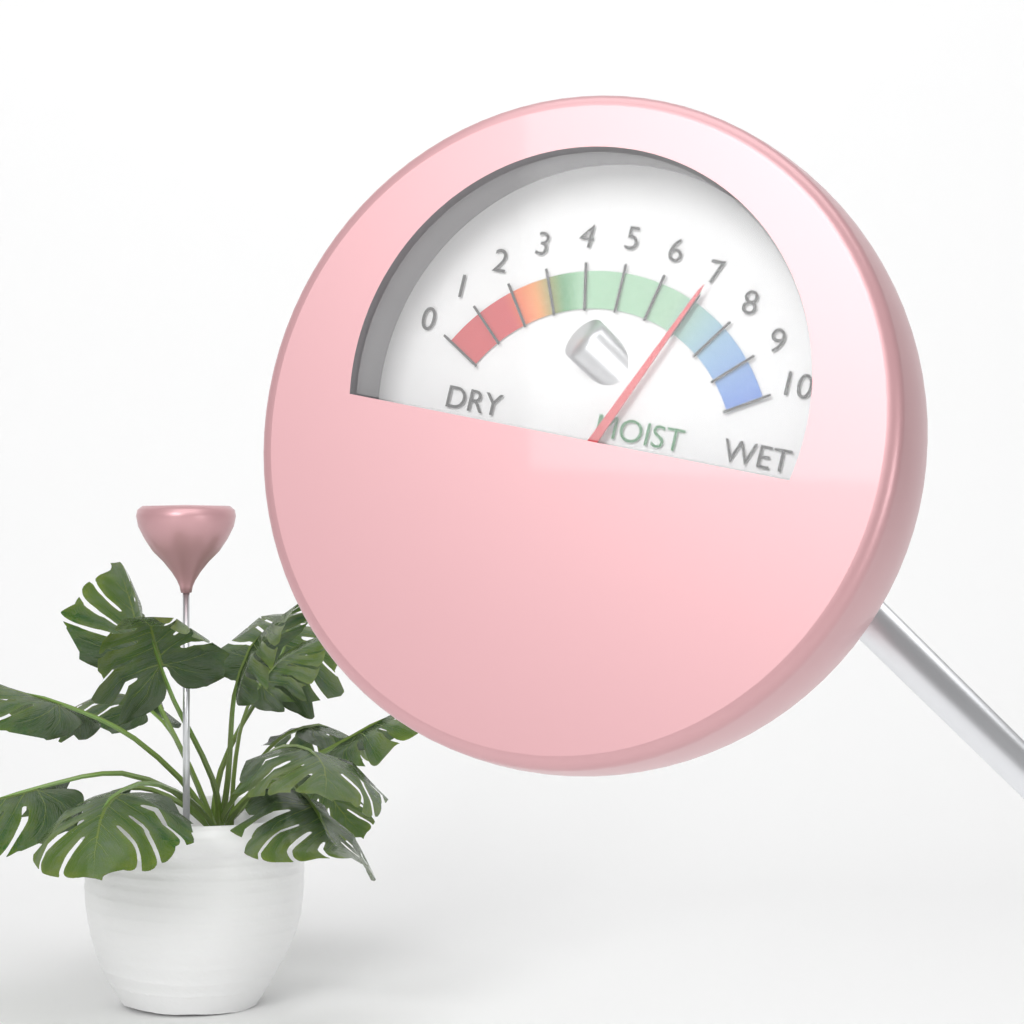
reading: 7 (no unit)
